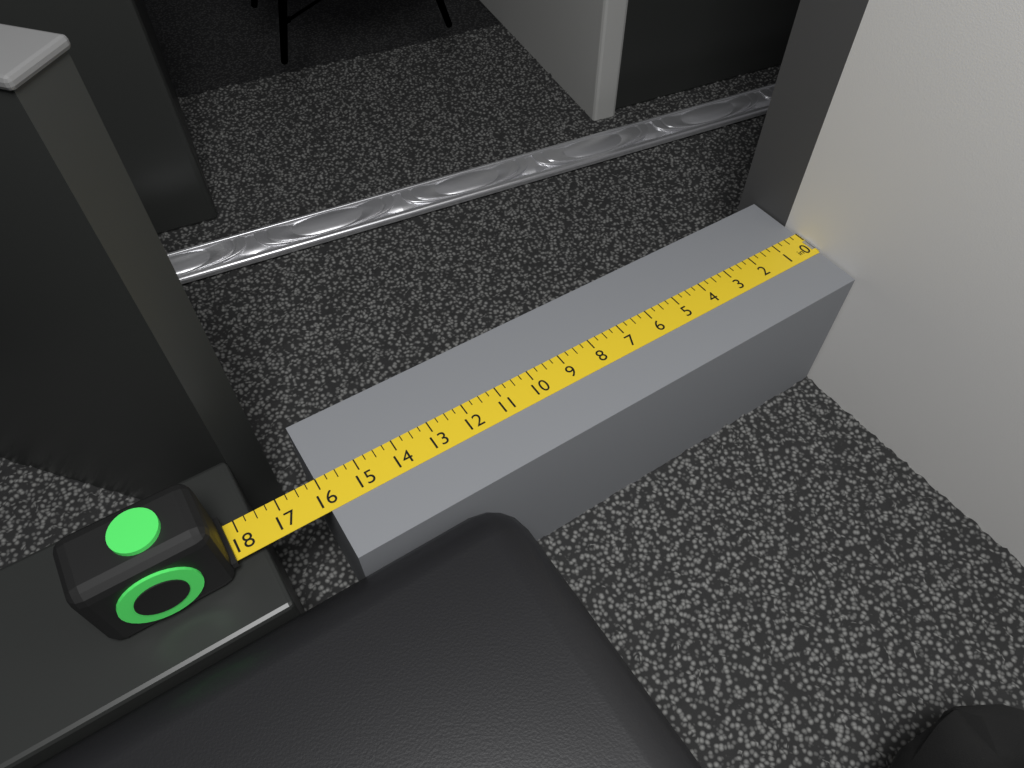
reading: 16.00 in
